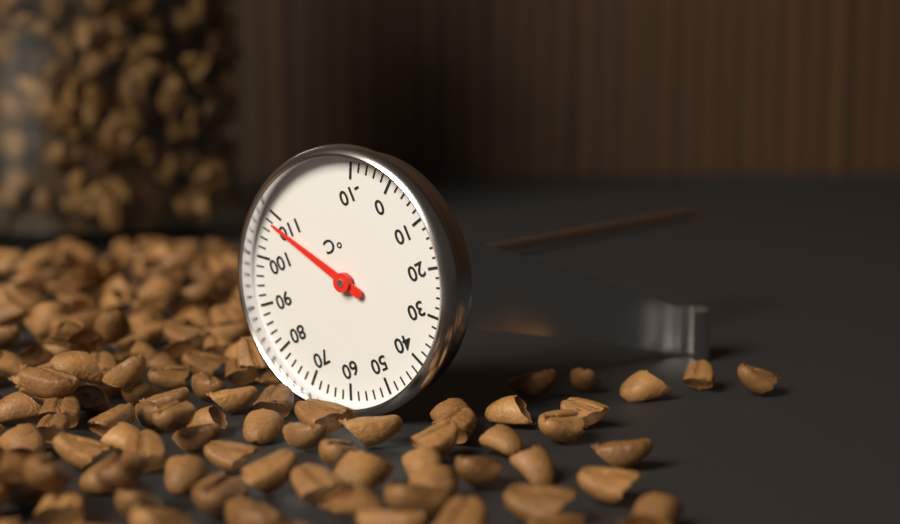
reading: 108 °C
